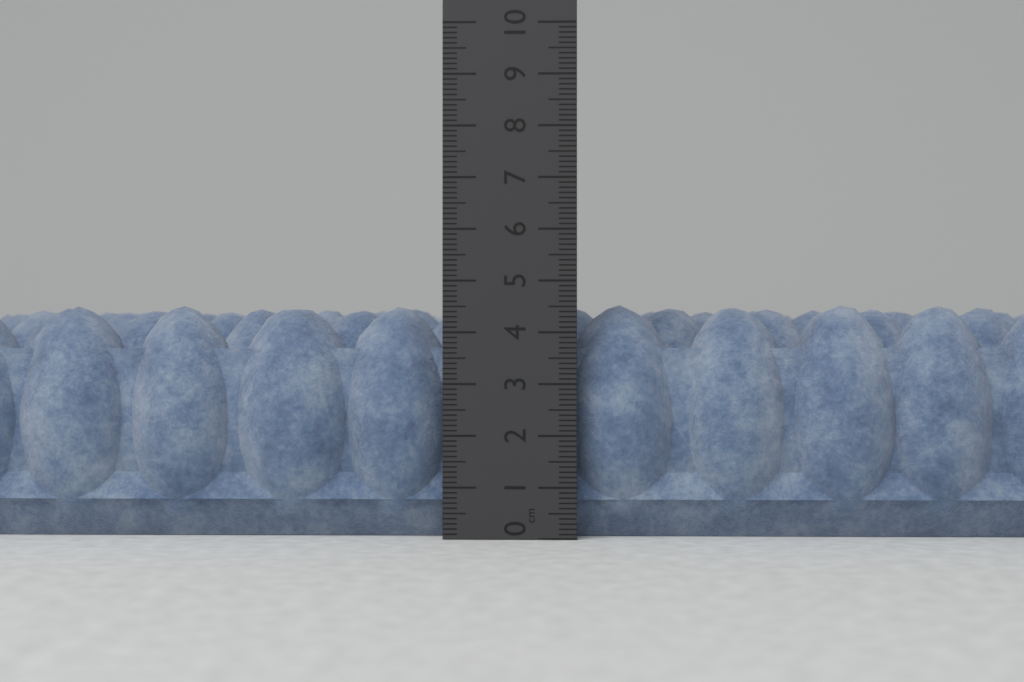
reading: 4.6 cm
